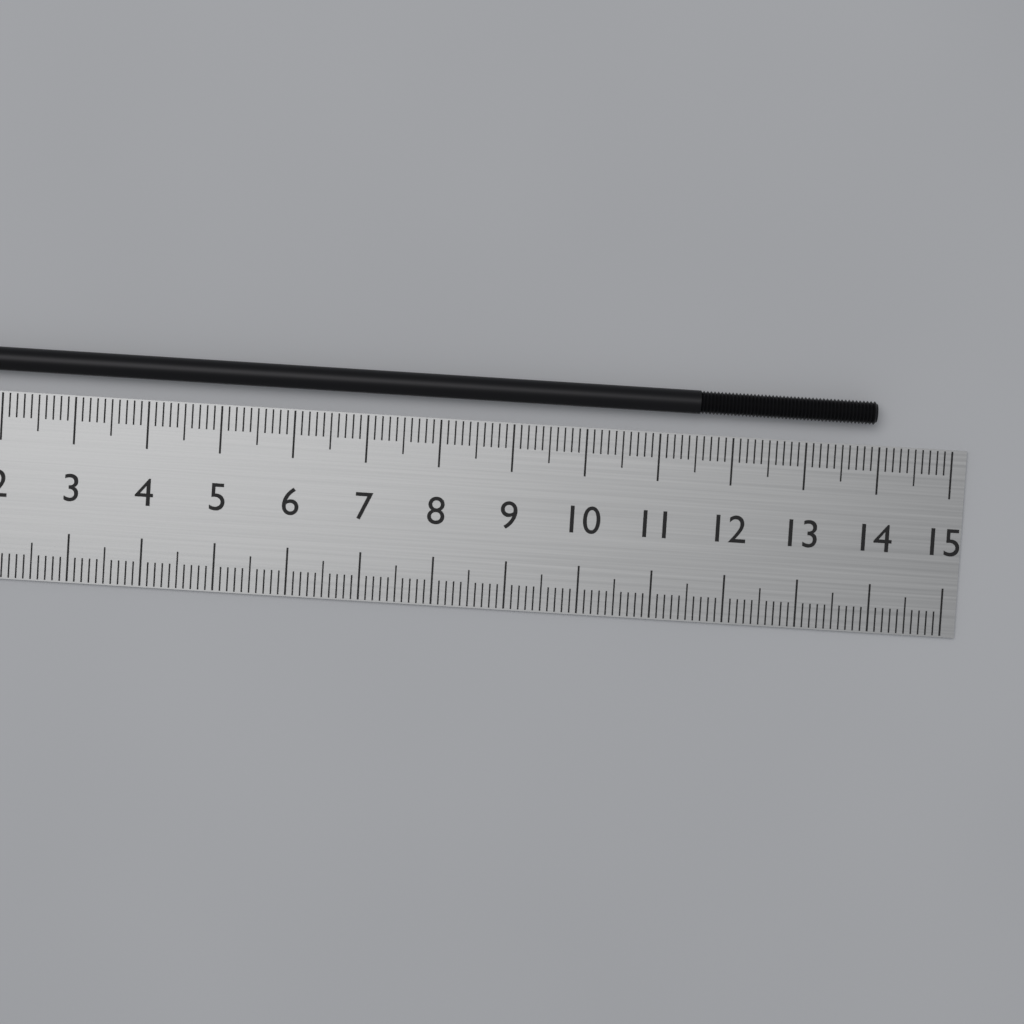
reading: 13.9 cm
